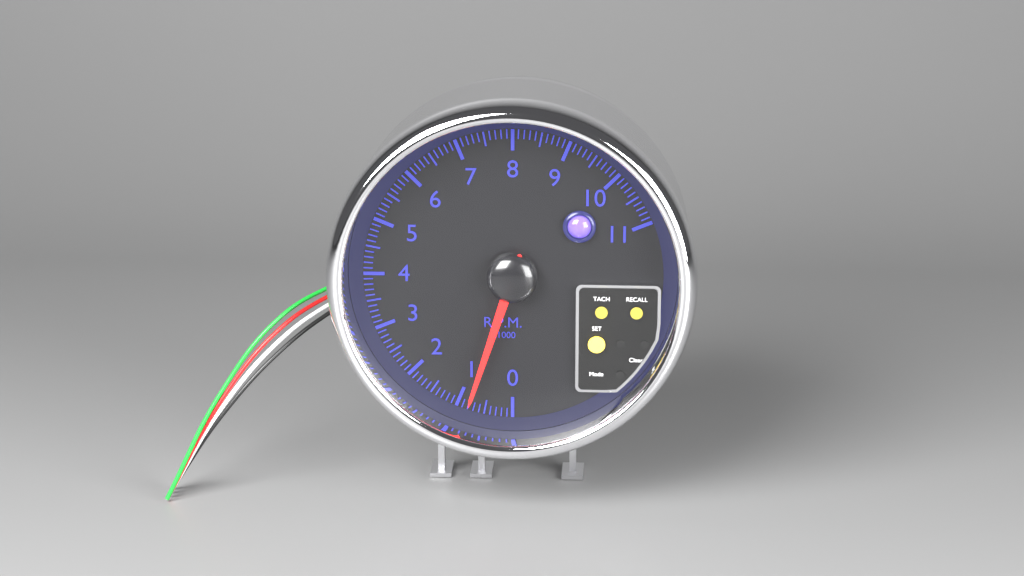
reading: 0.8 rpm x1000
